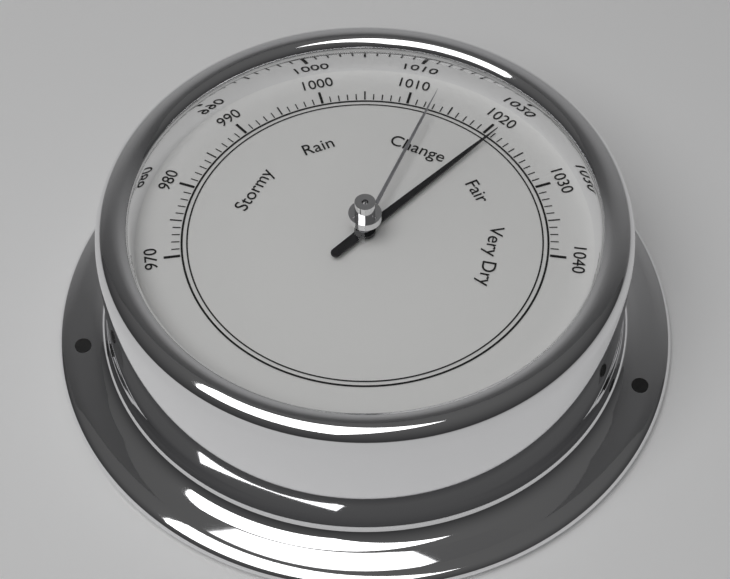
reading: 1021 (no unit)
